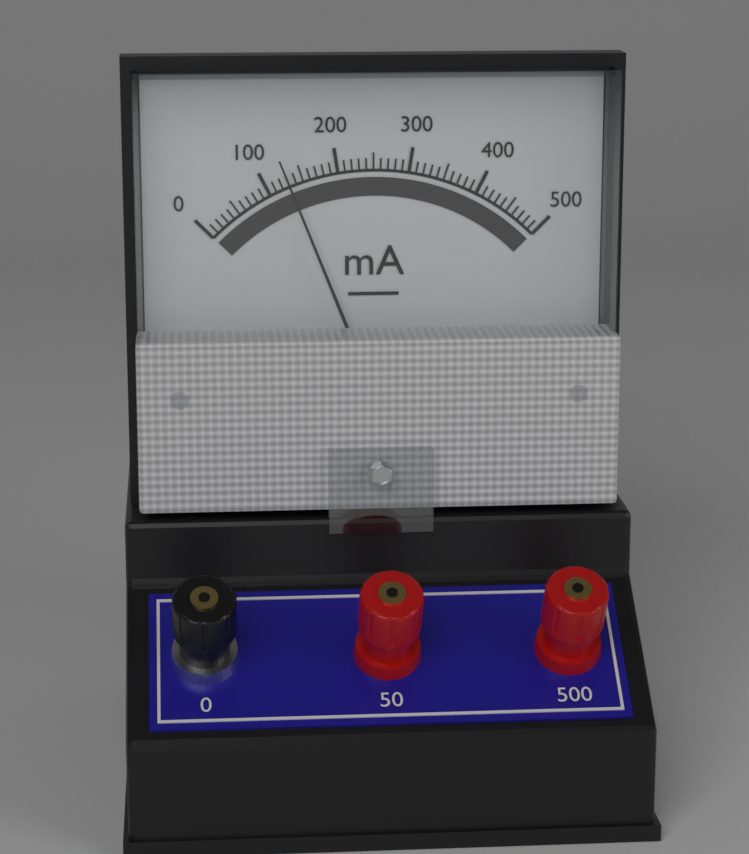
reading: 130 mA
